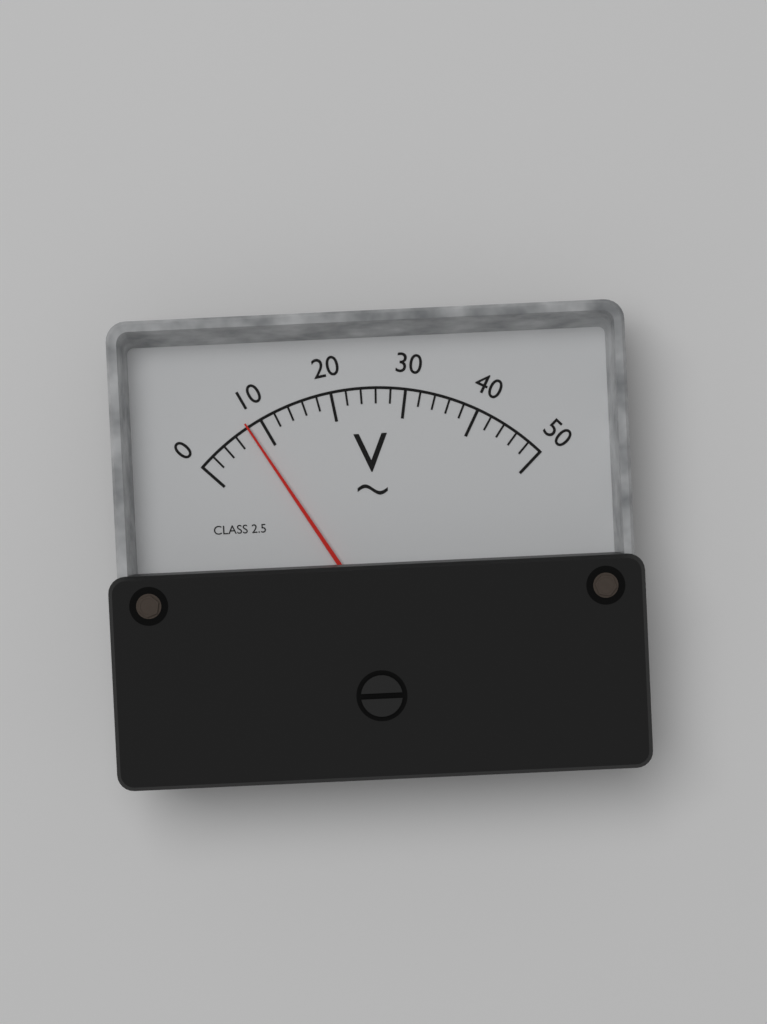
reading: 8 V
